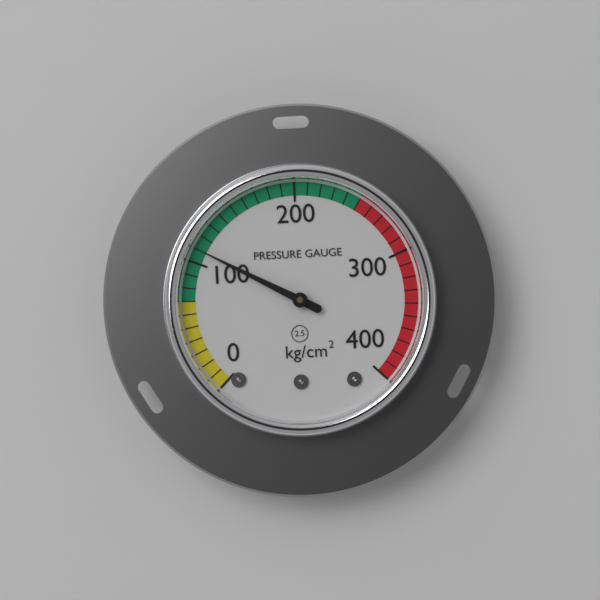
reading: 110 kg/cm²
